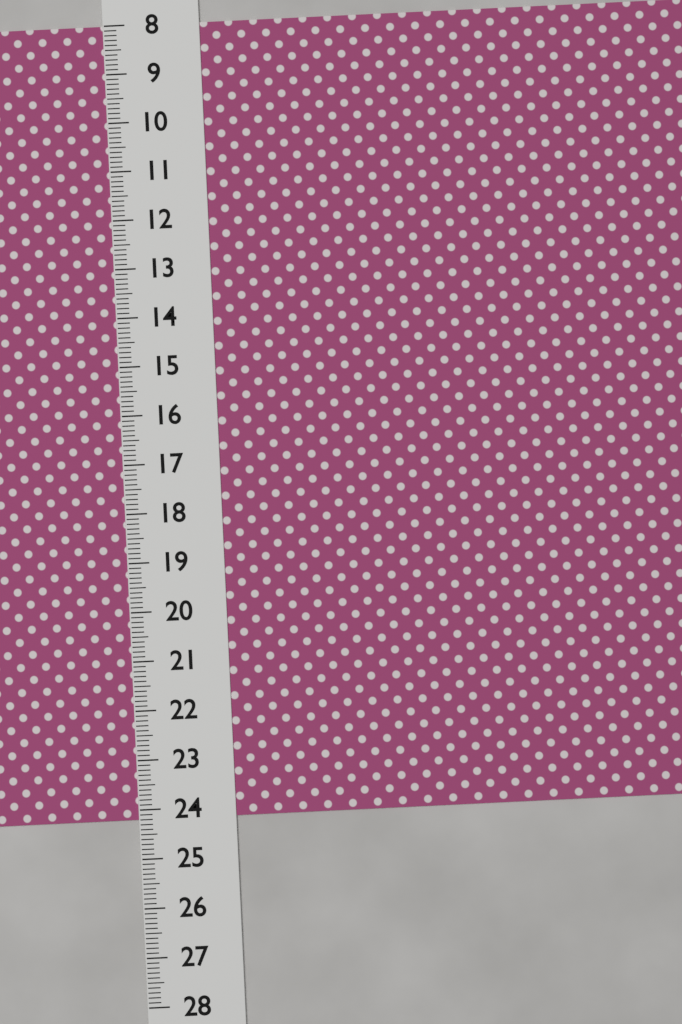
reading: 24.2 (no unit)
